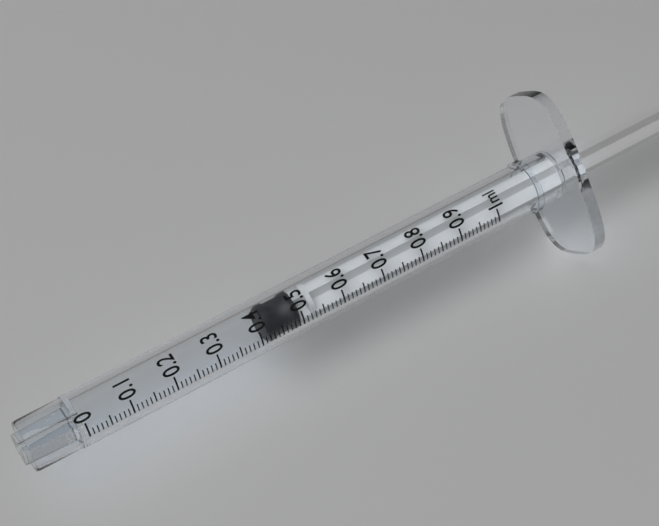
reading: 0.42 ml
